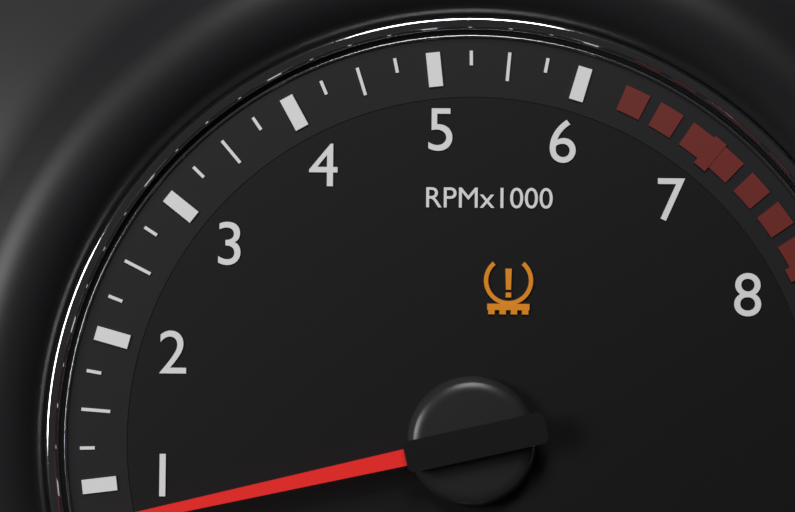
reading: 0.75 RPM x1000
